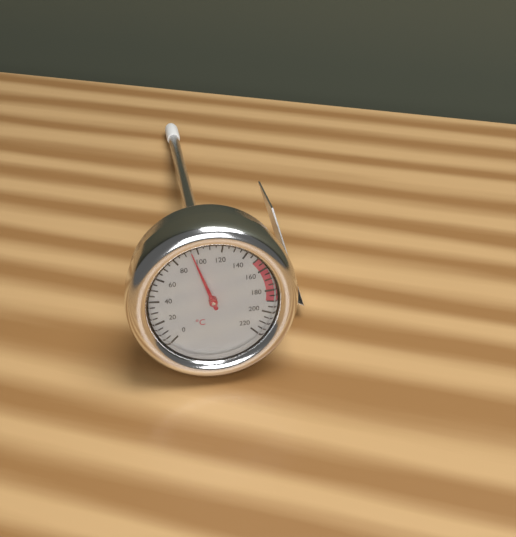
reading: 95 °C
